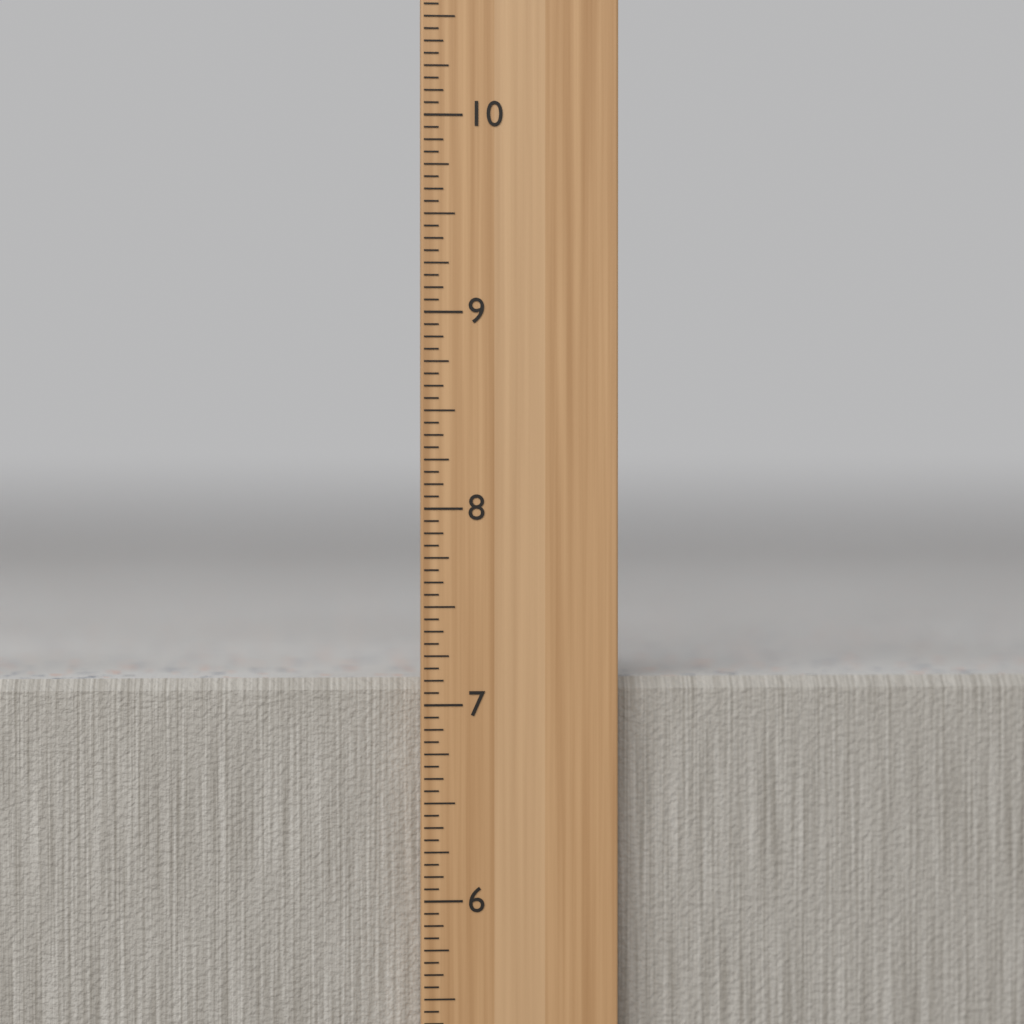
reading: 7.1250 in
